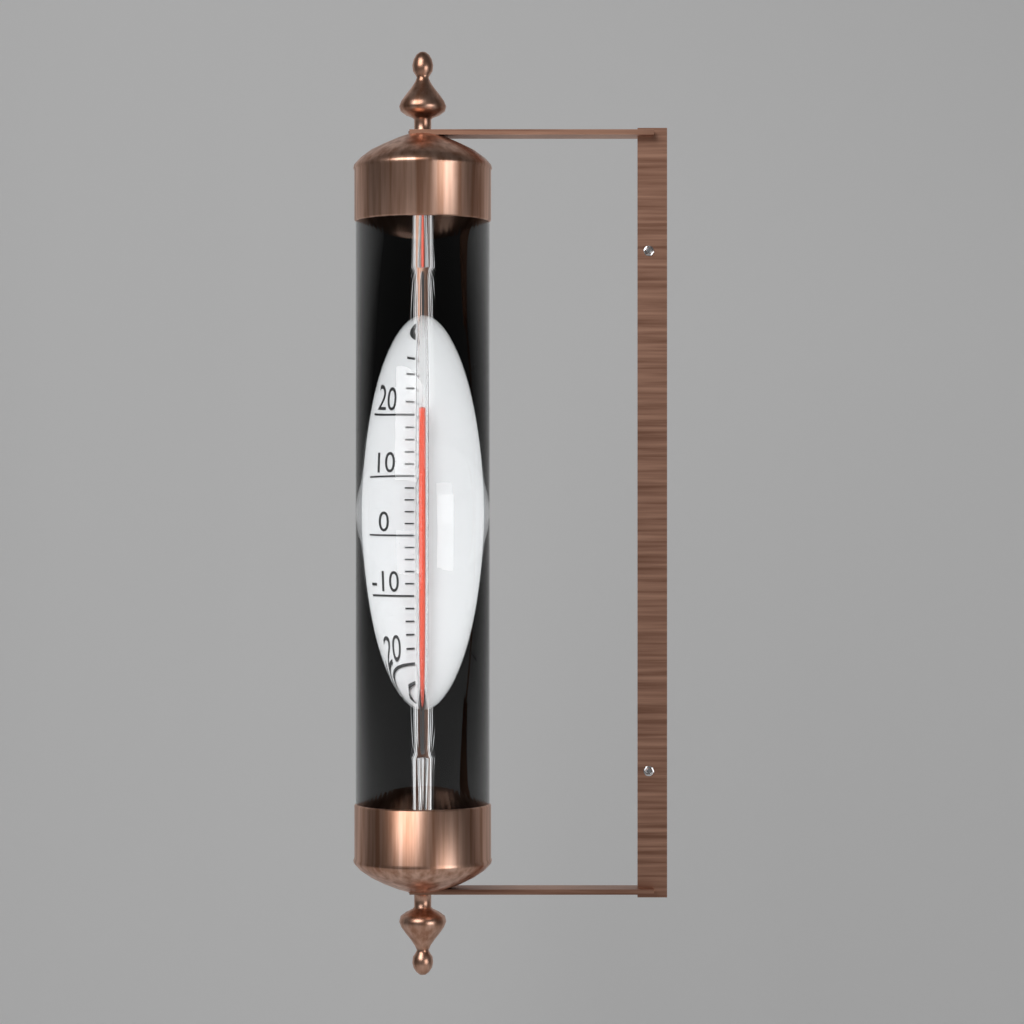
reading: 22 °C
